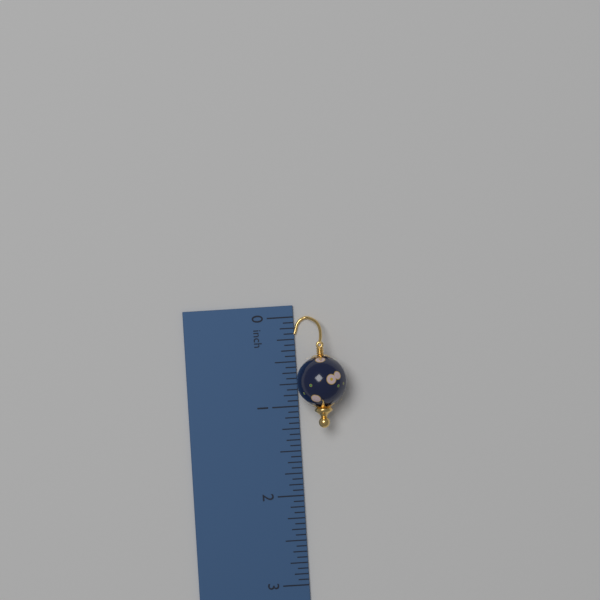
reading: 1.2500 inch
